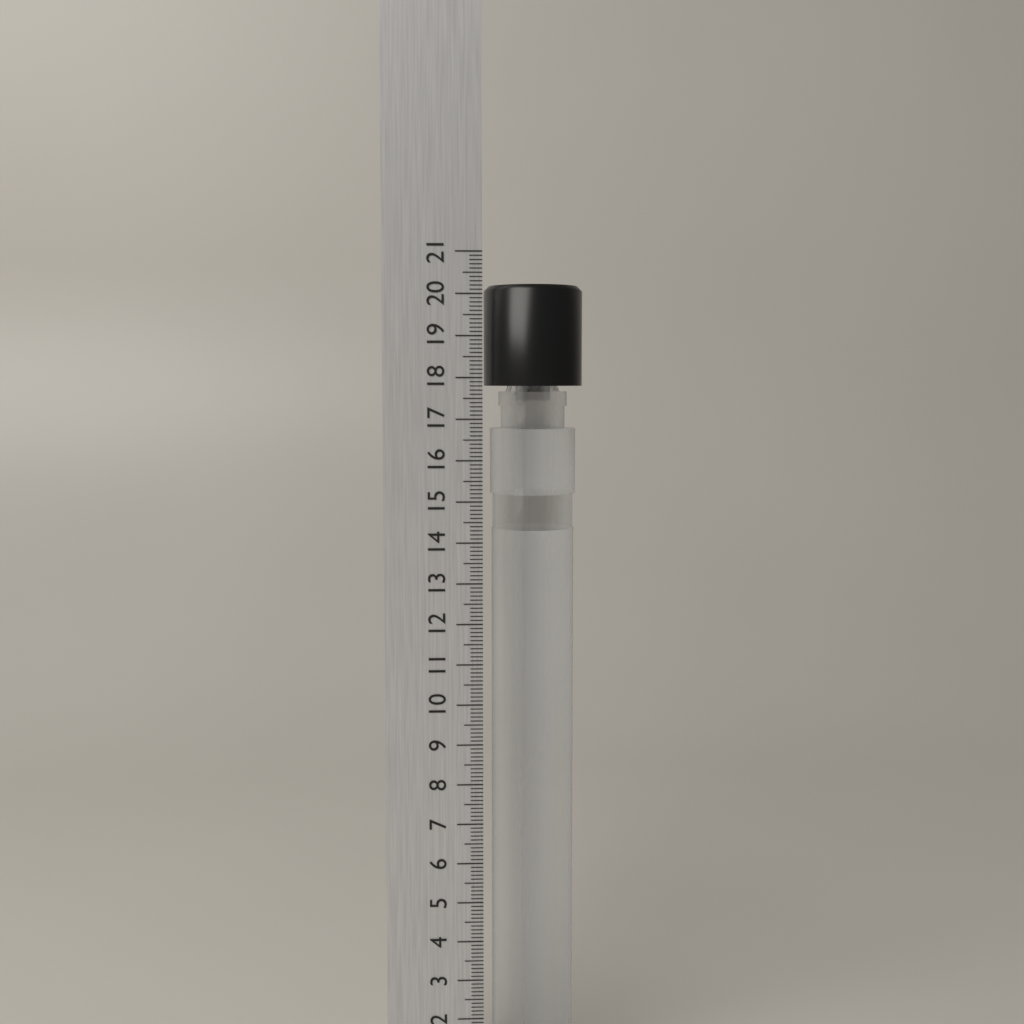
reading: 20.2 cm
